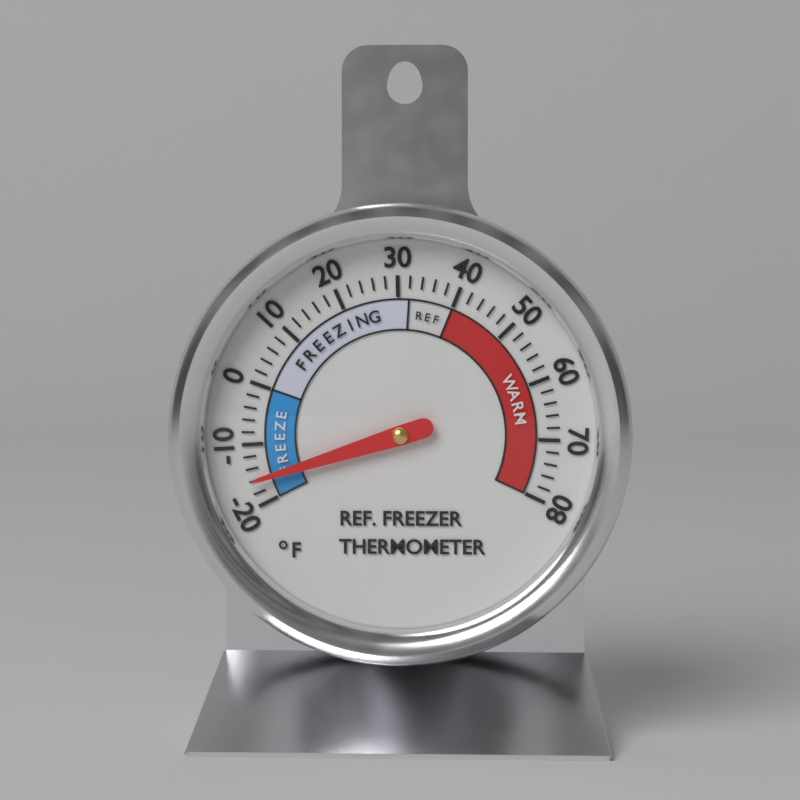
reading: -16 °F
